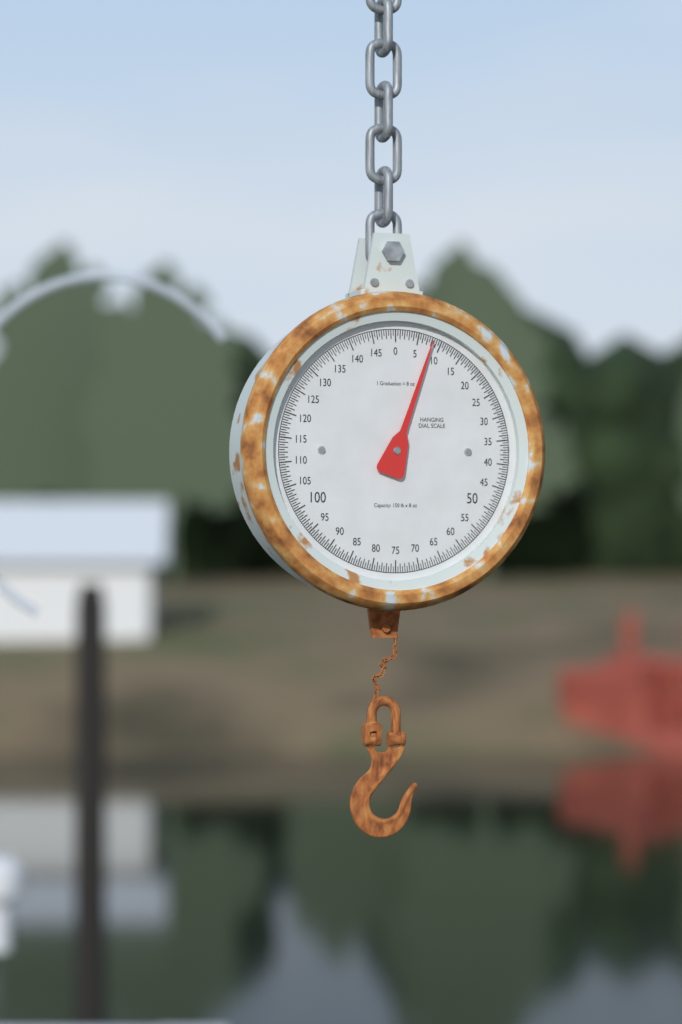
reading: 8.0 lb
